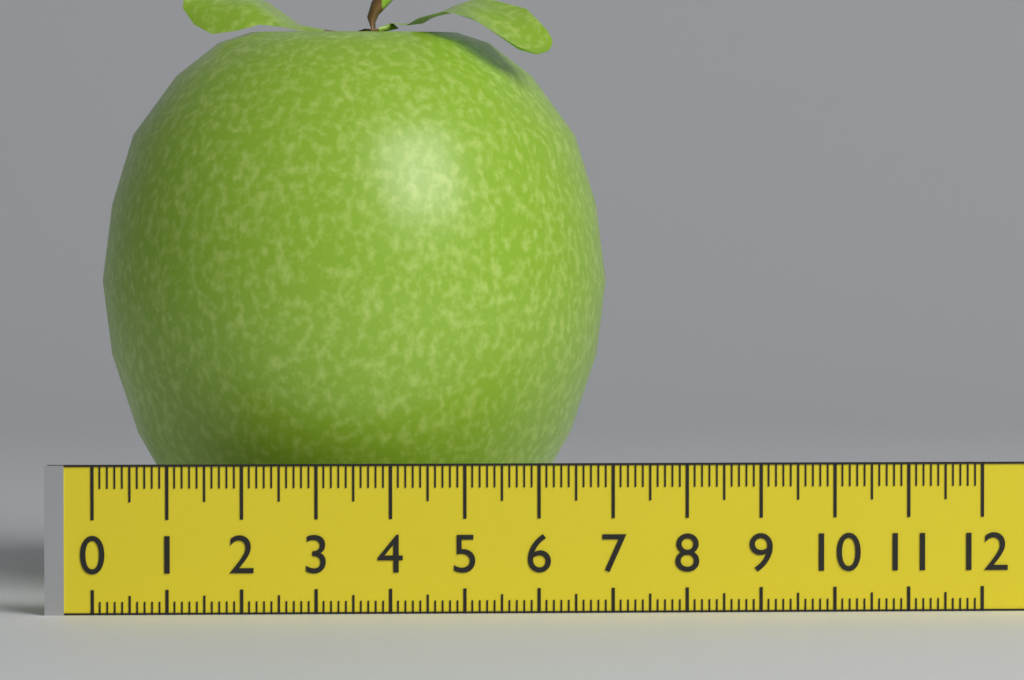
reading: 7.1 (no unit)
